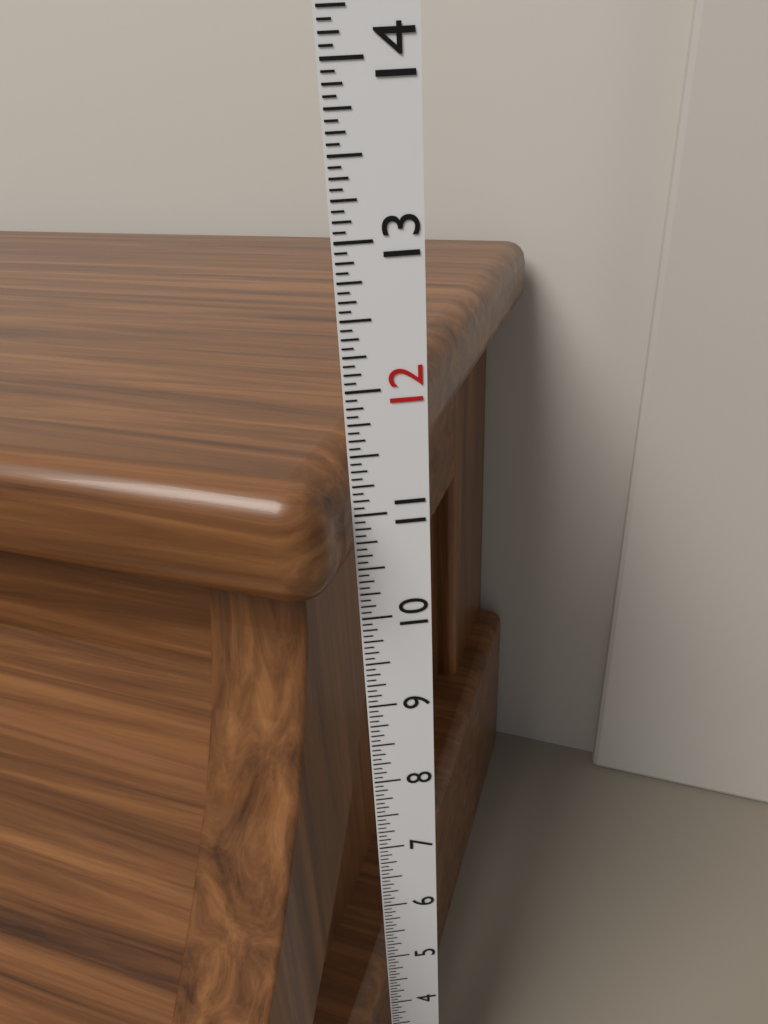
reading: 11.4375 in
